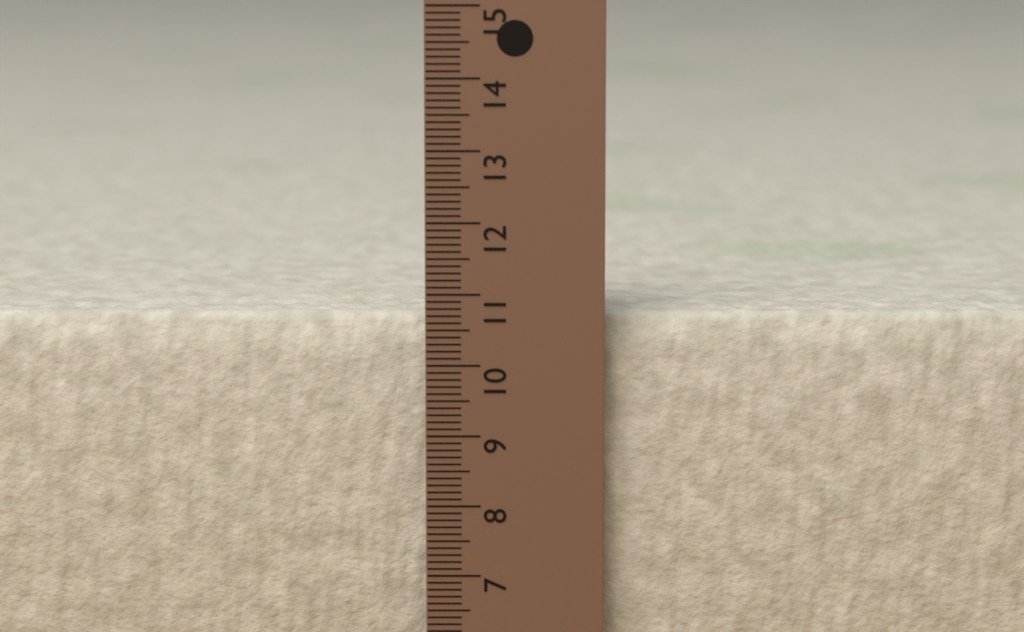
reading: 10.7 cm
